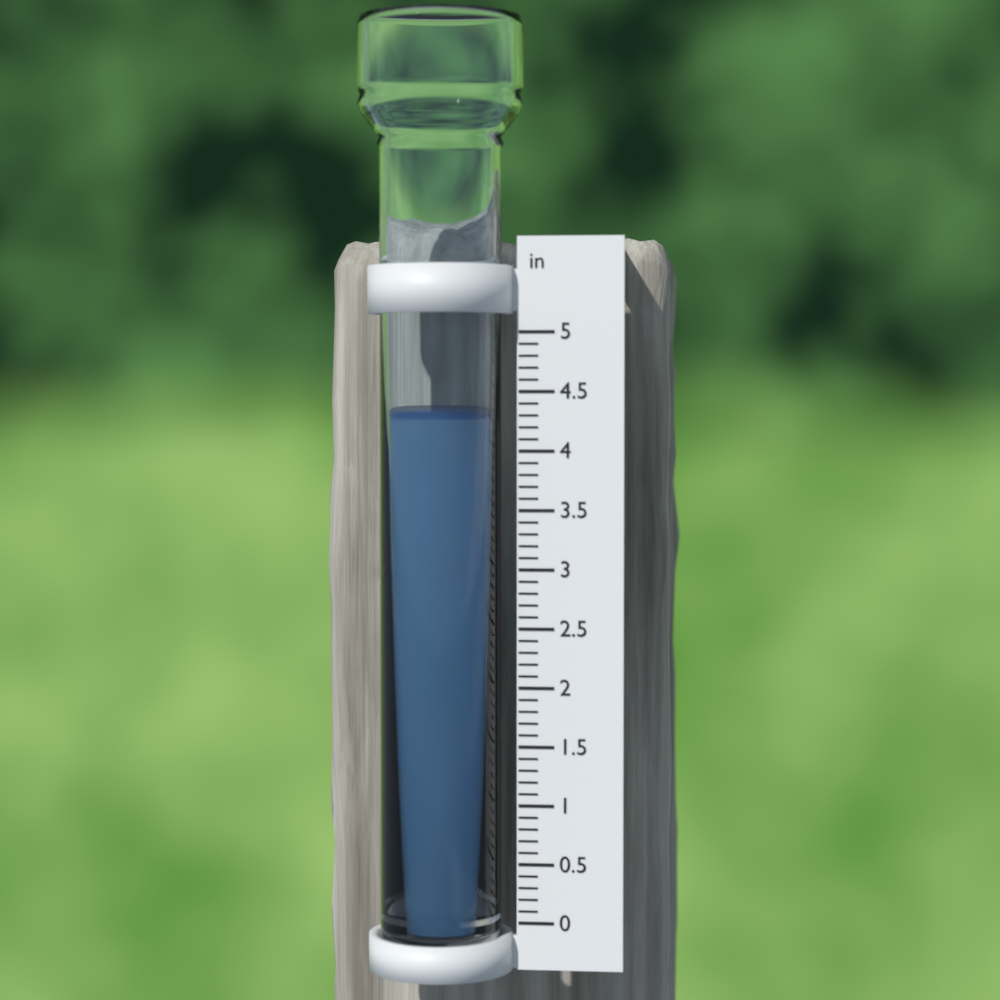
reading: 4.3 in
